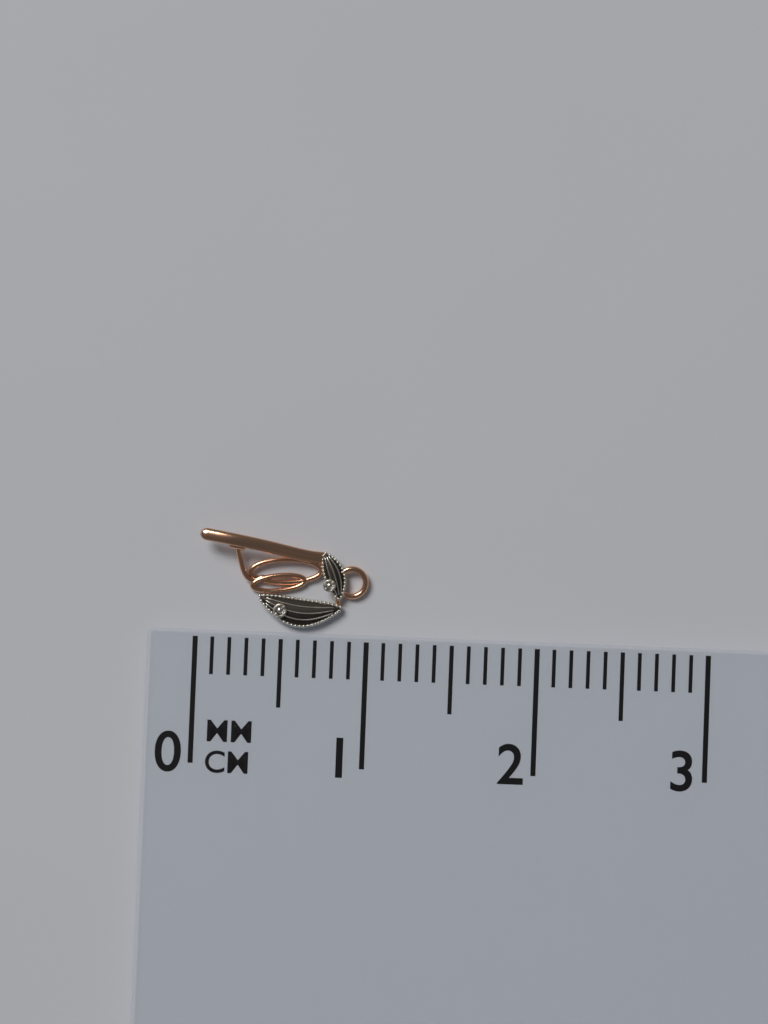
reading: 1.0 cm
